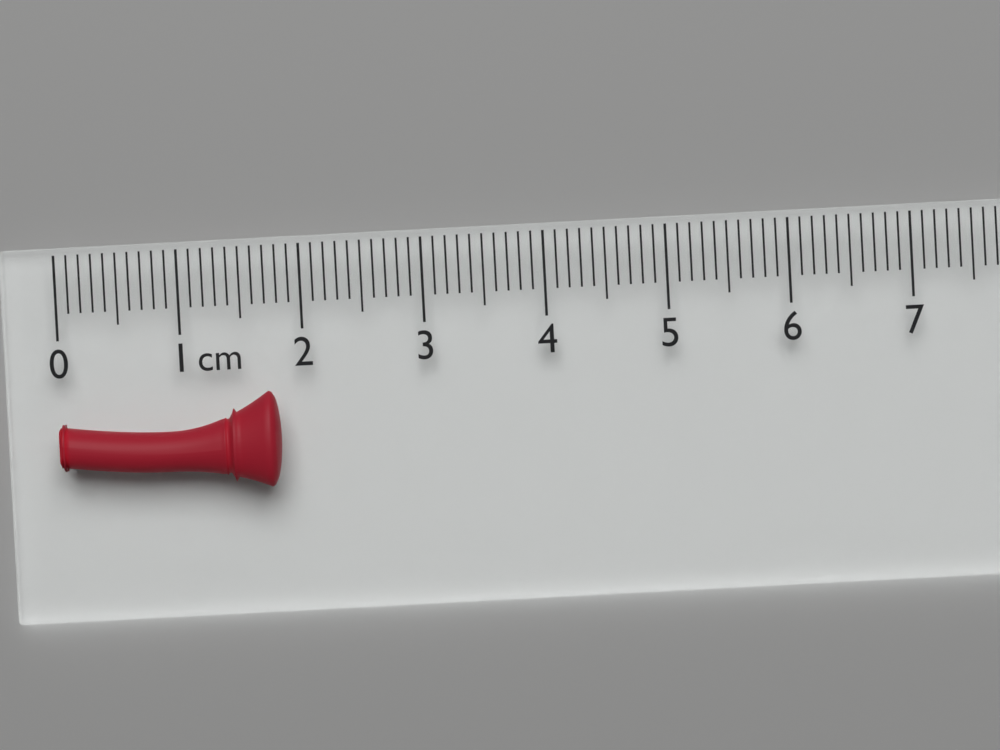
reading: 1.8 cm
